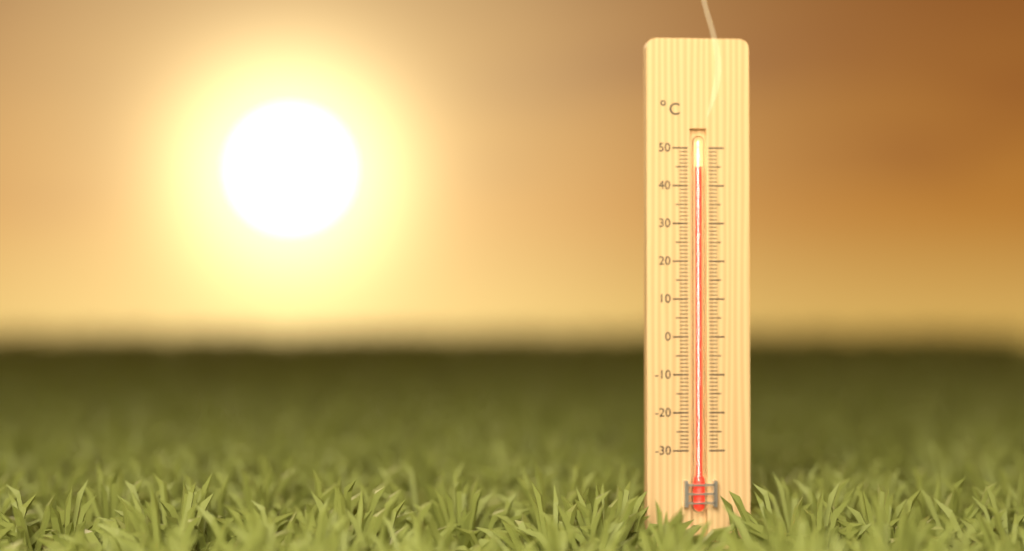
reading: 45 °C
